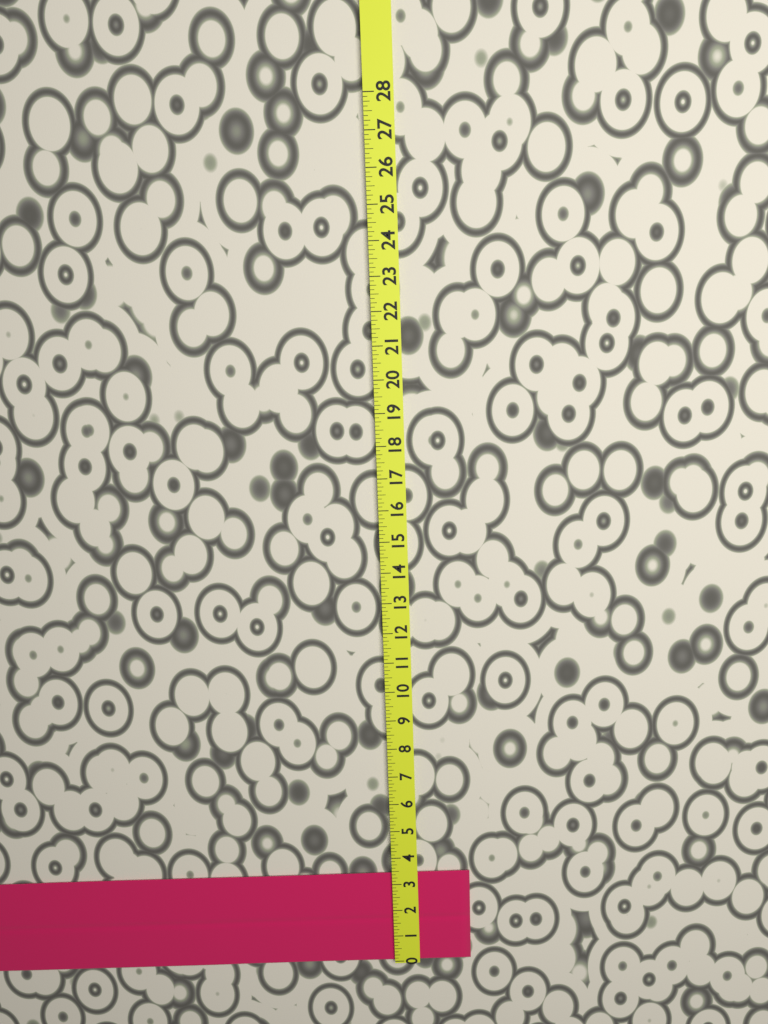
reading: 3.375 (no unit)
